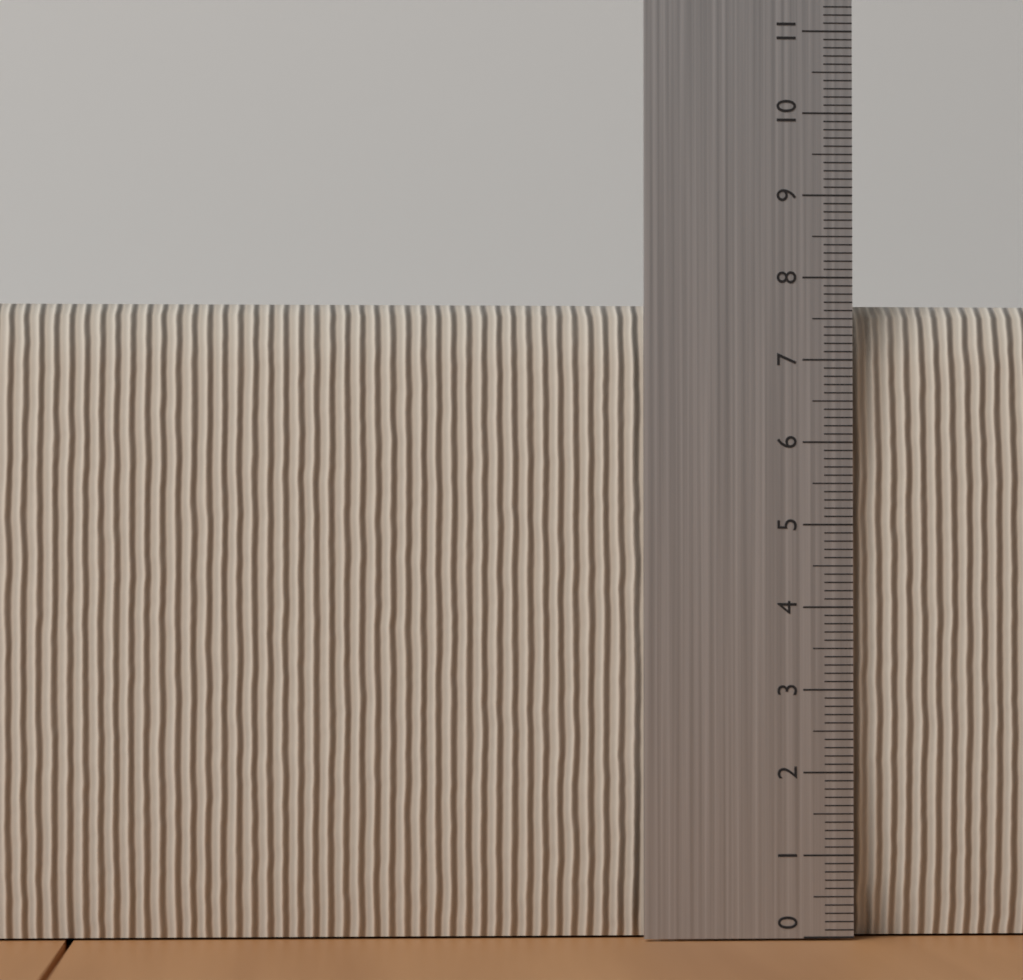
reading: 7.7 (no unit)
